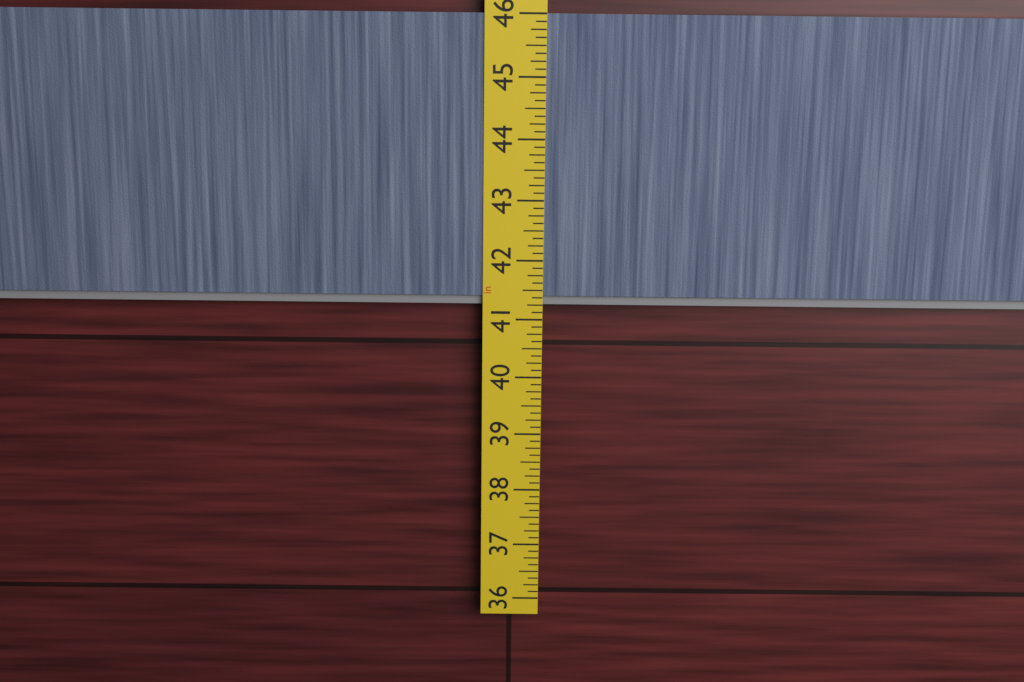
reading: 41.250 in
